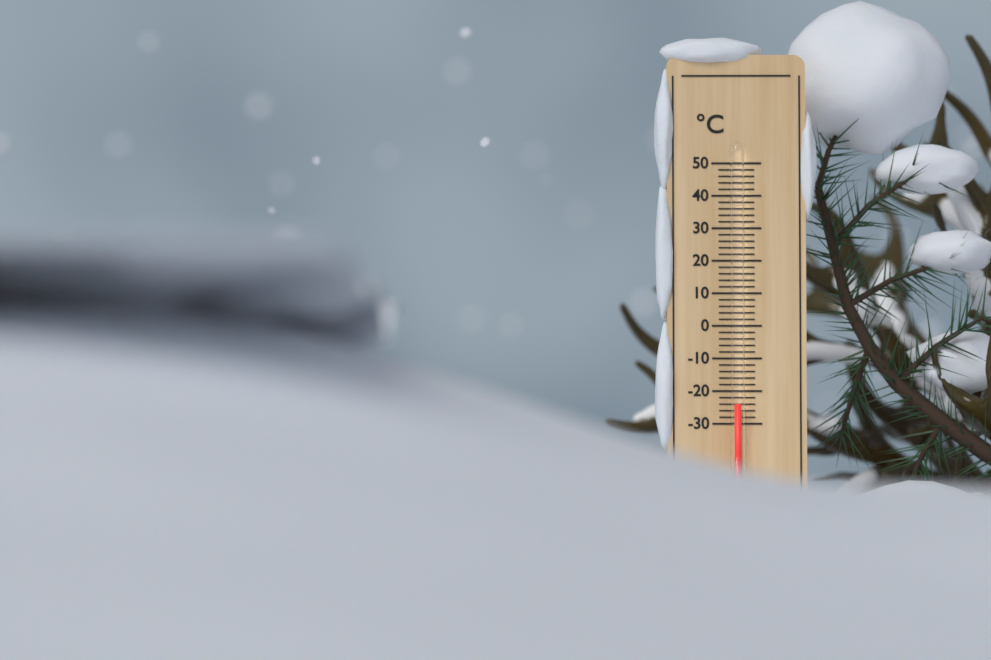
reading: -24 °C
